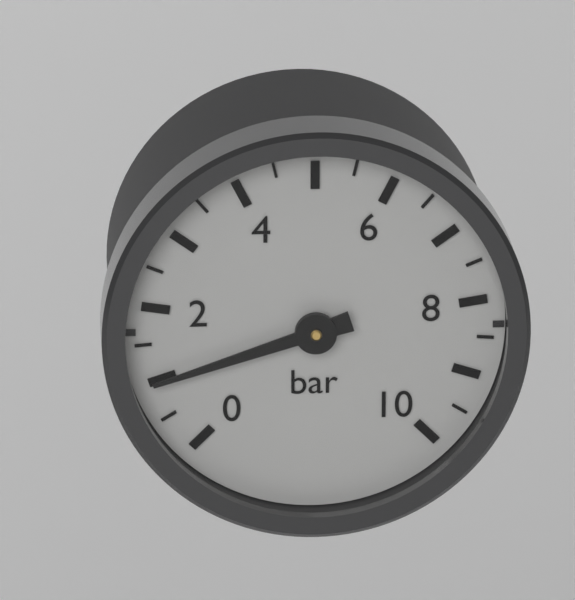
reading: 1.0 bar
